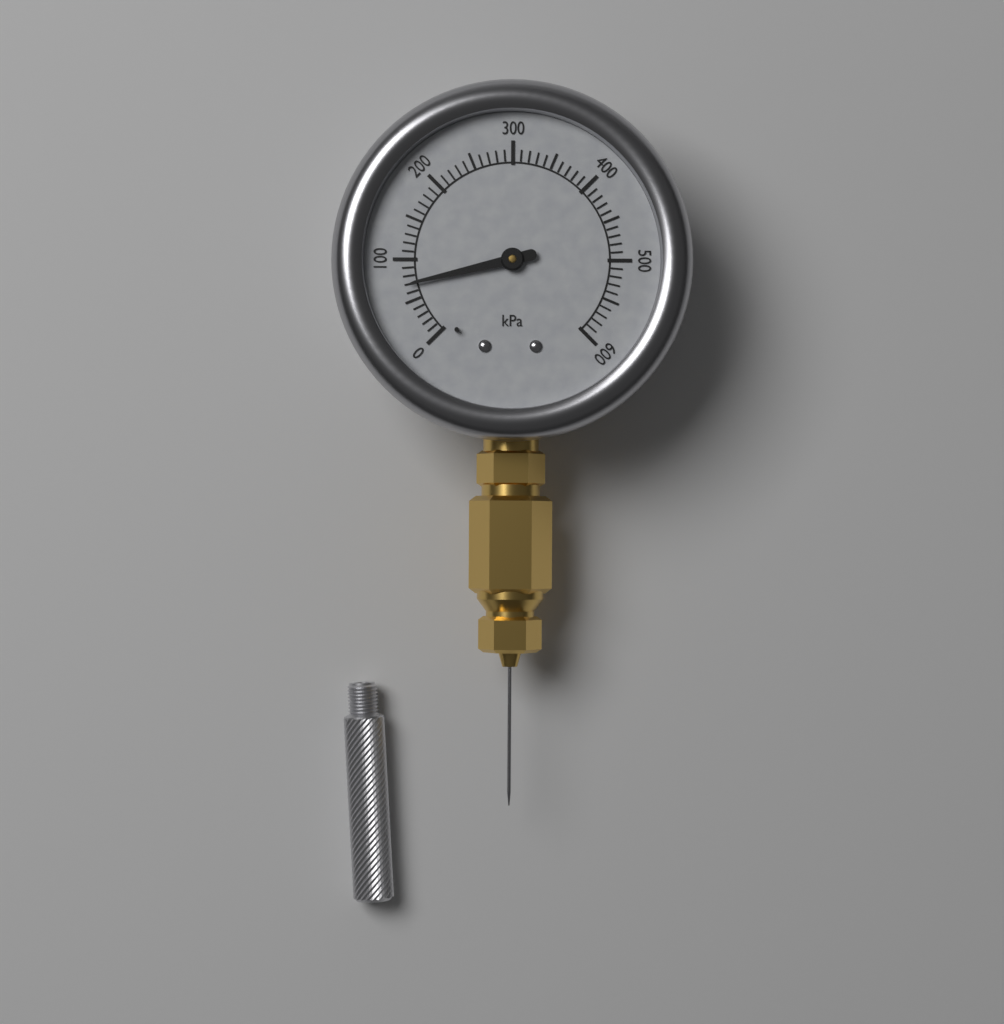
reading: 70 kPa
